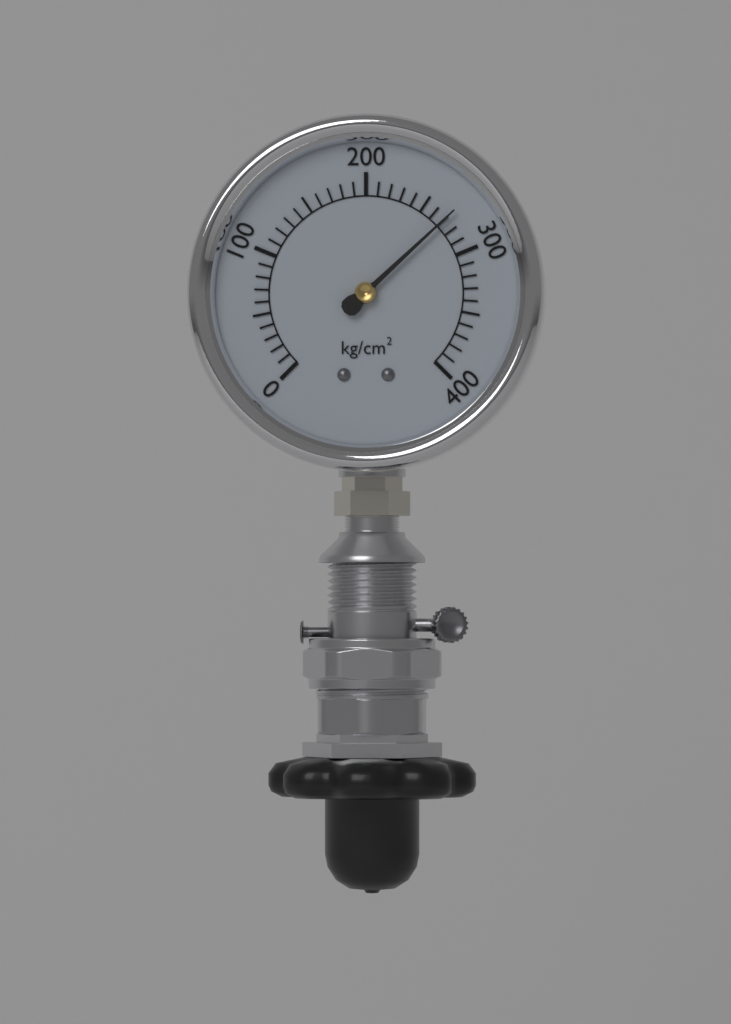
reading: 270 kg/cm²
